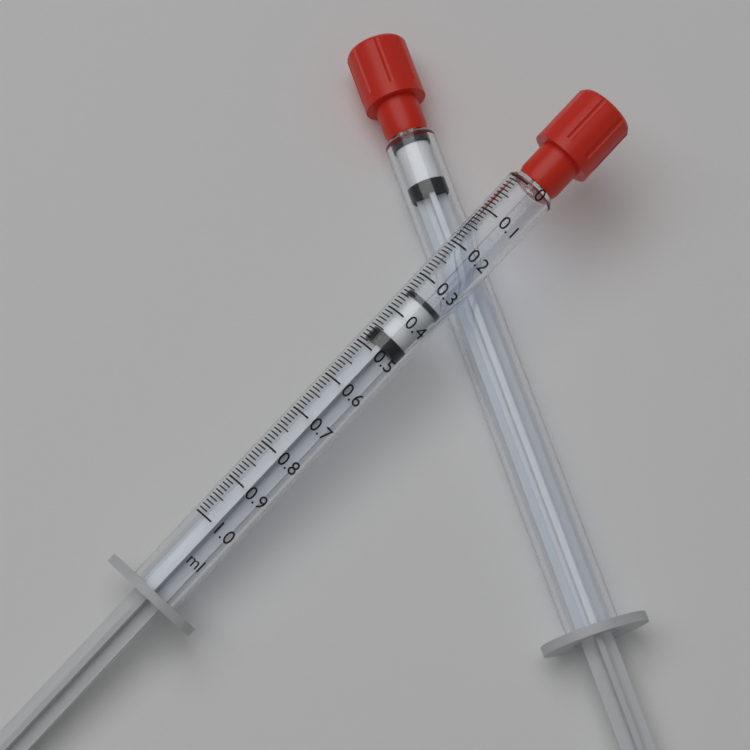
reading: 0.34 ml
